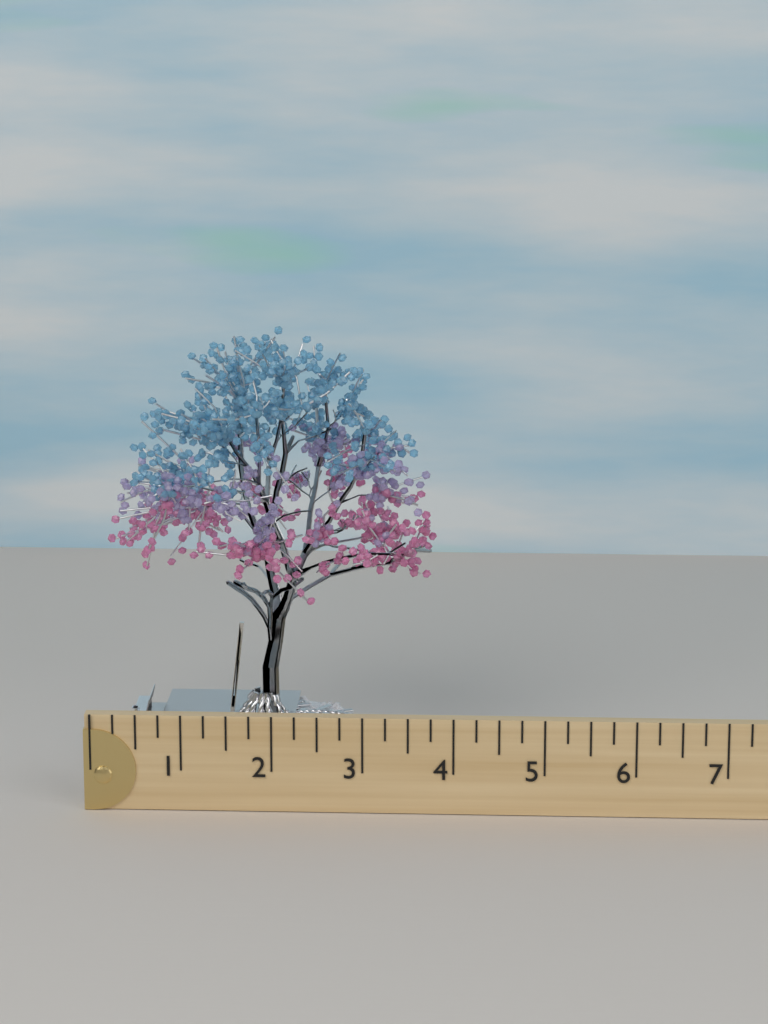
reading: 3.75 (no unit)
